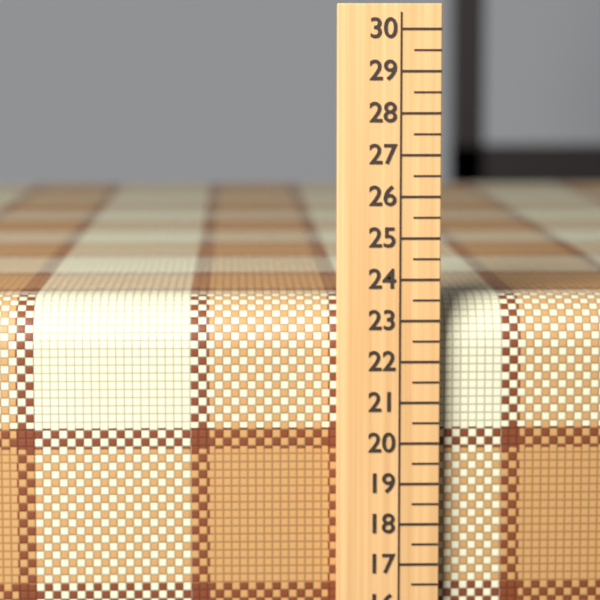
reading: 23.5 (no unit)
